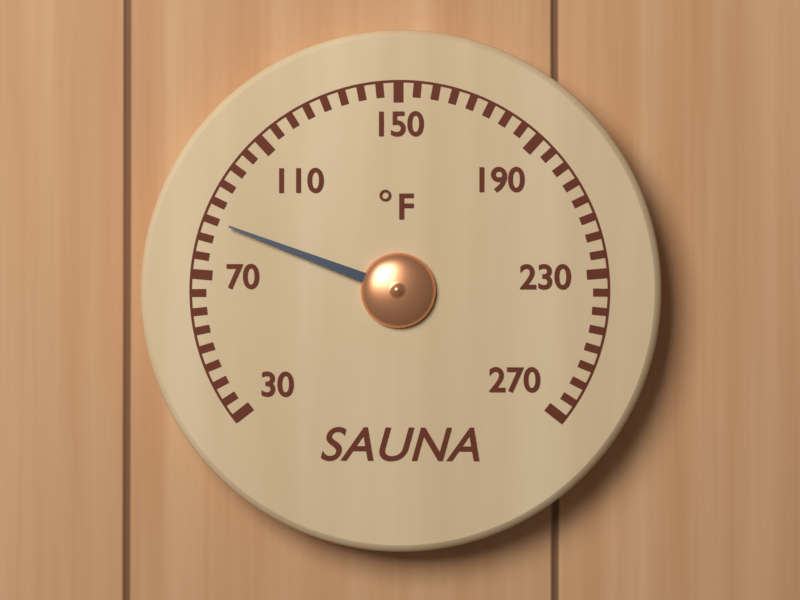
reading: 85 °F
